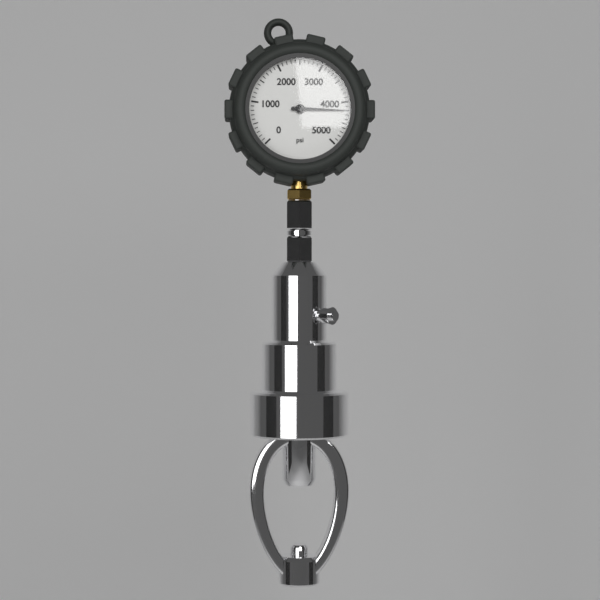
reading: 4200 psi
